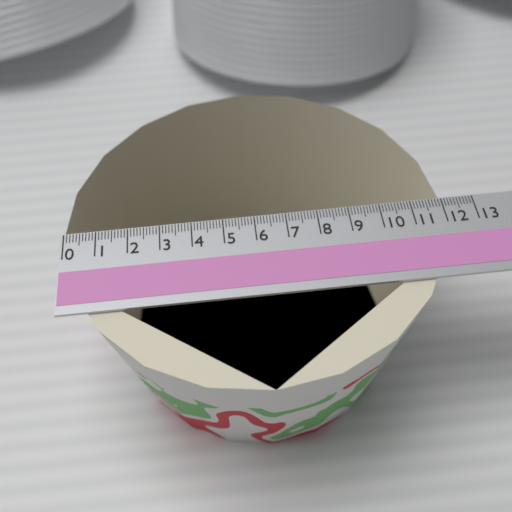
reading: 12.0 (no unit)
